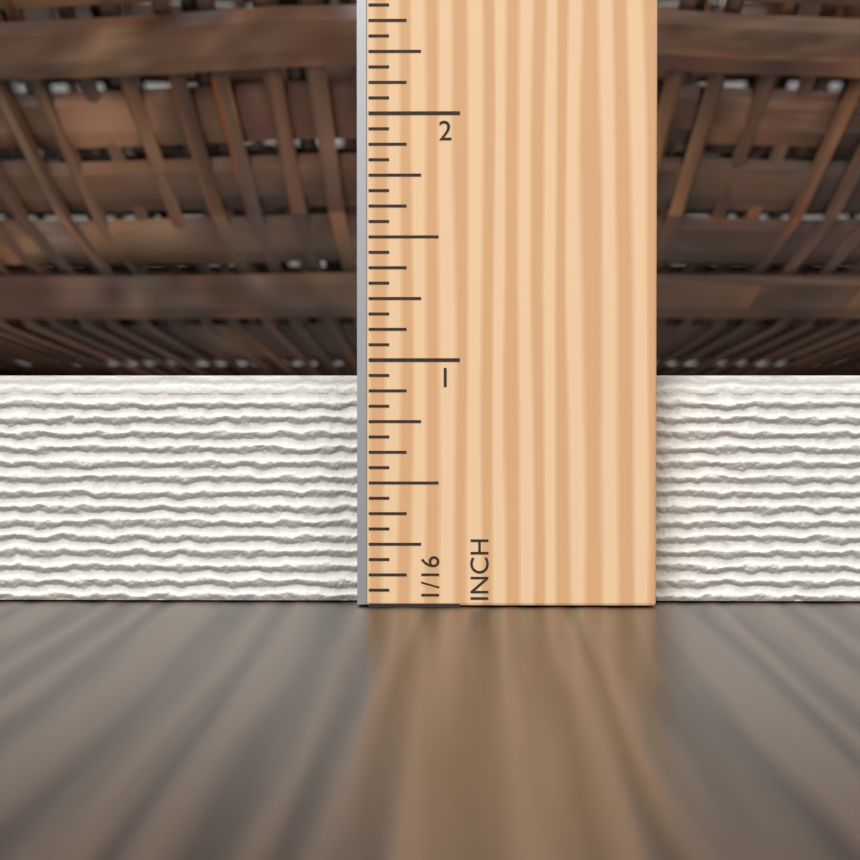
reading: 0.9375 in
